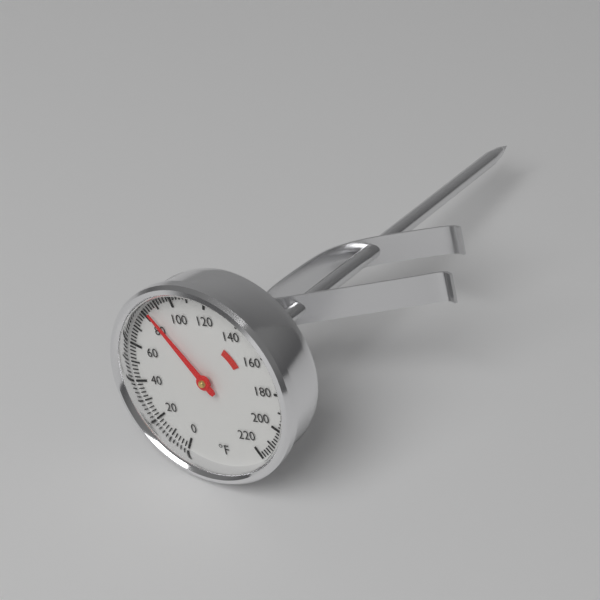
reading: 84 °F
